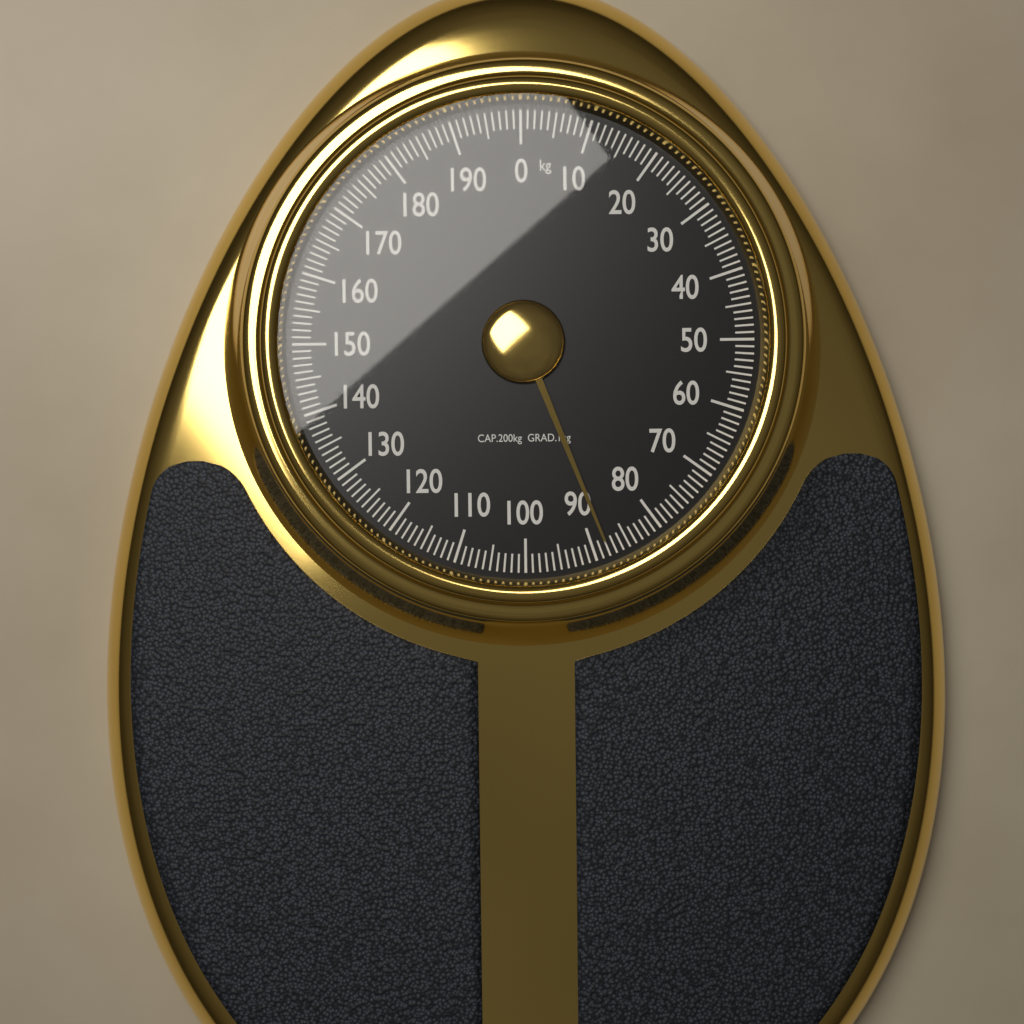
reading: 88 kg
